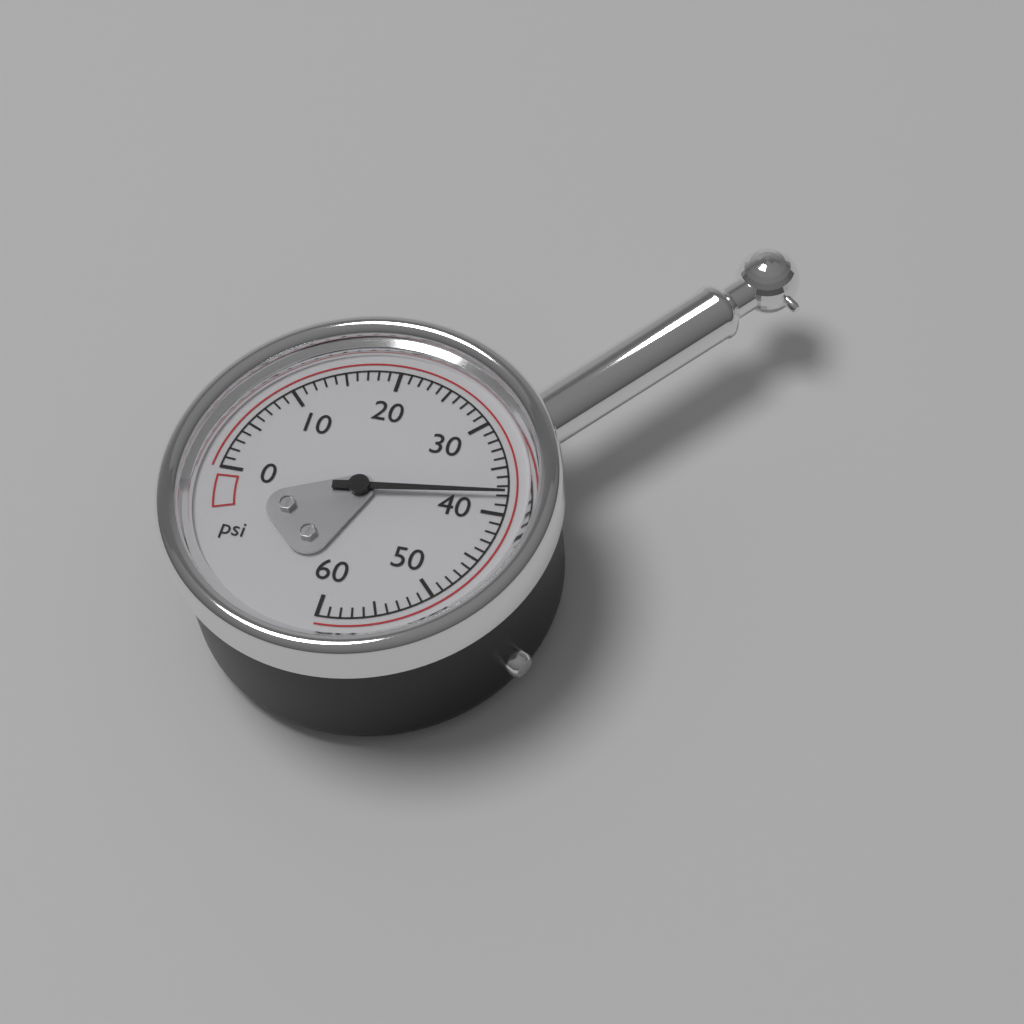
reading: 38 psi
